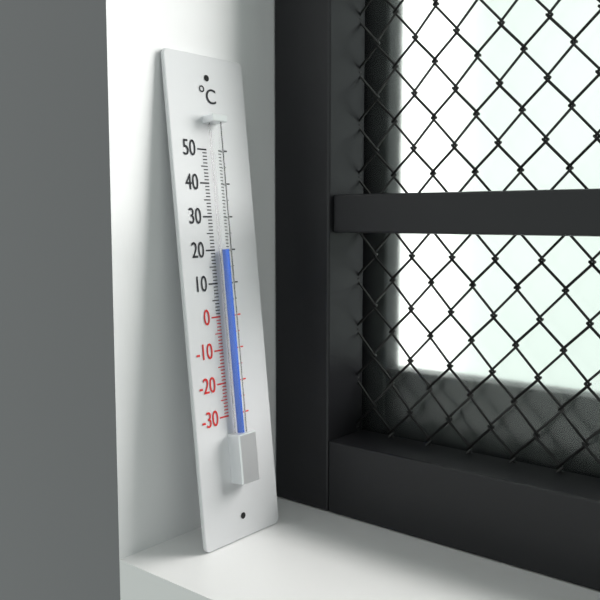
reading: 20 °C
